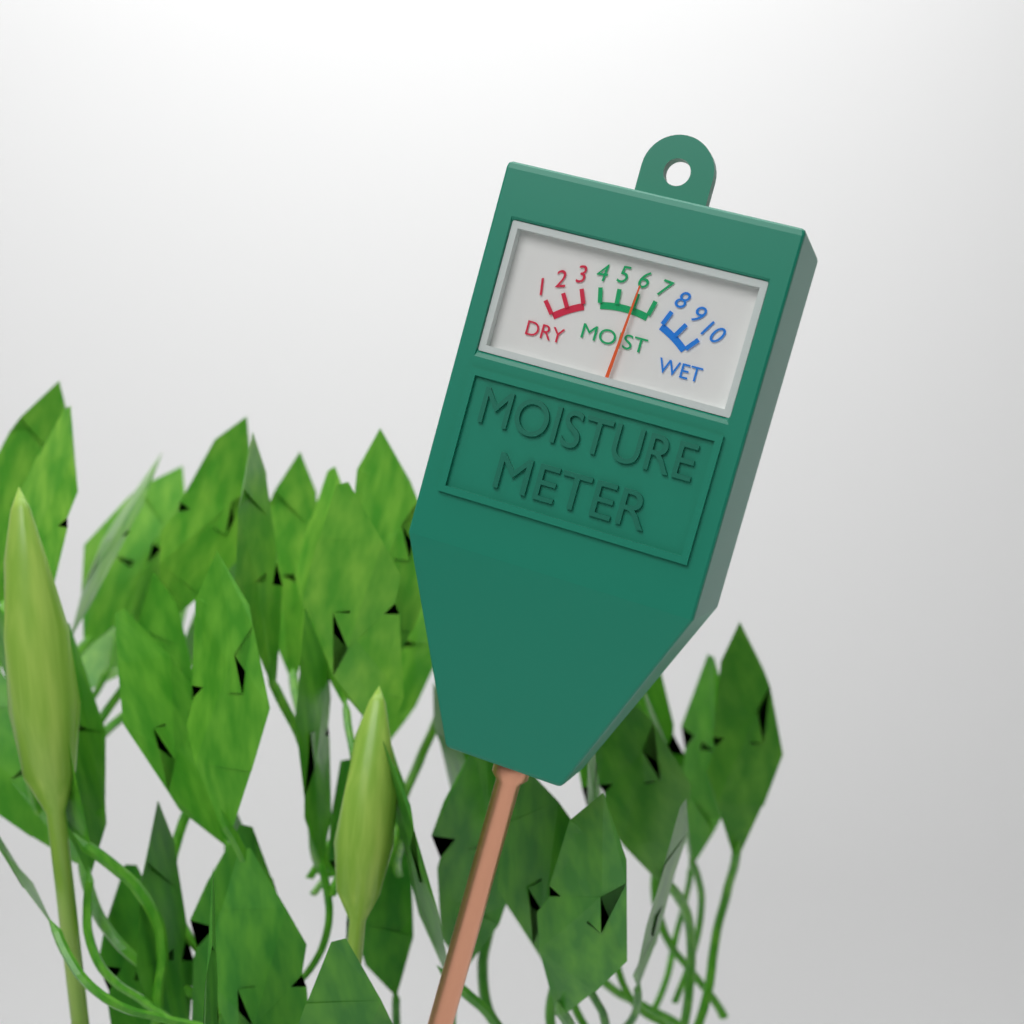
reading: 6 (no unit)
